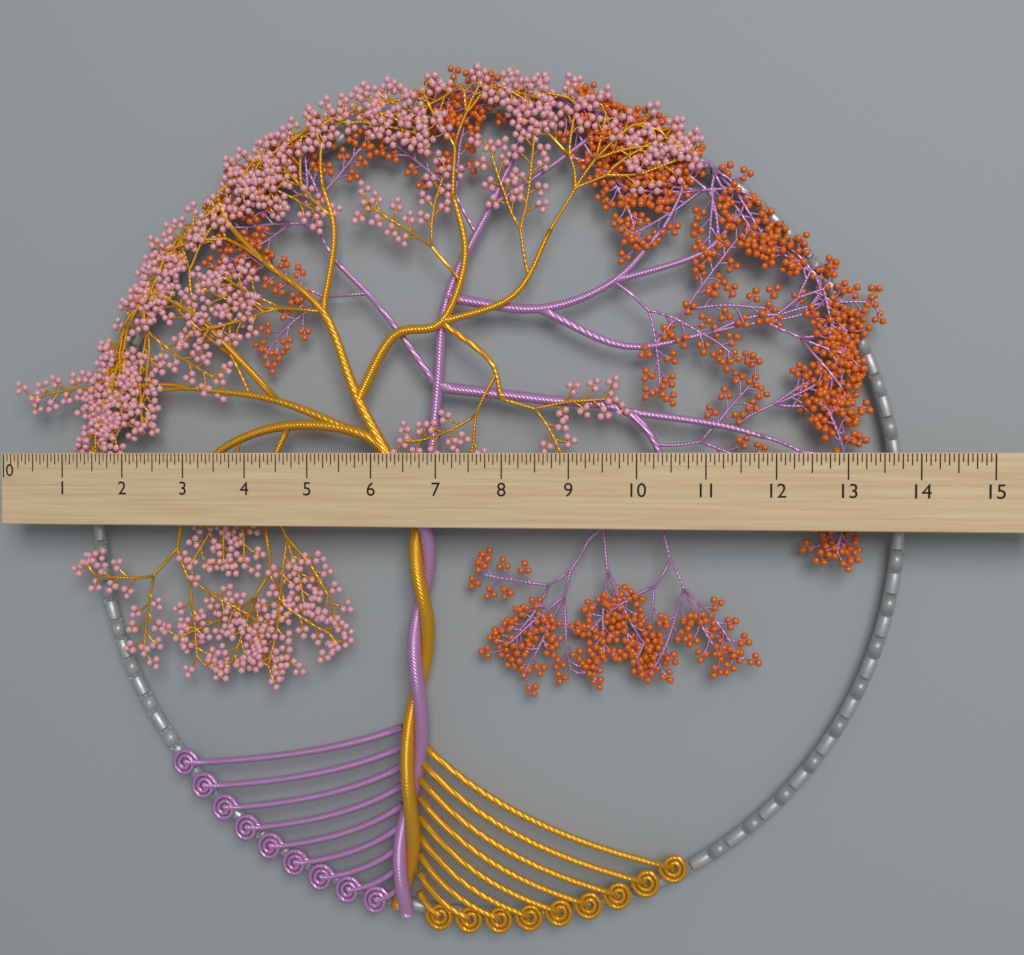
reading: 13.6250 (no unit)
